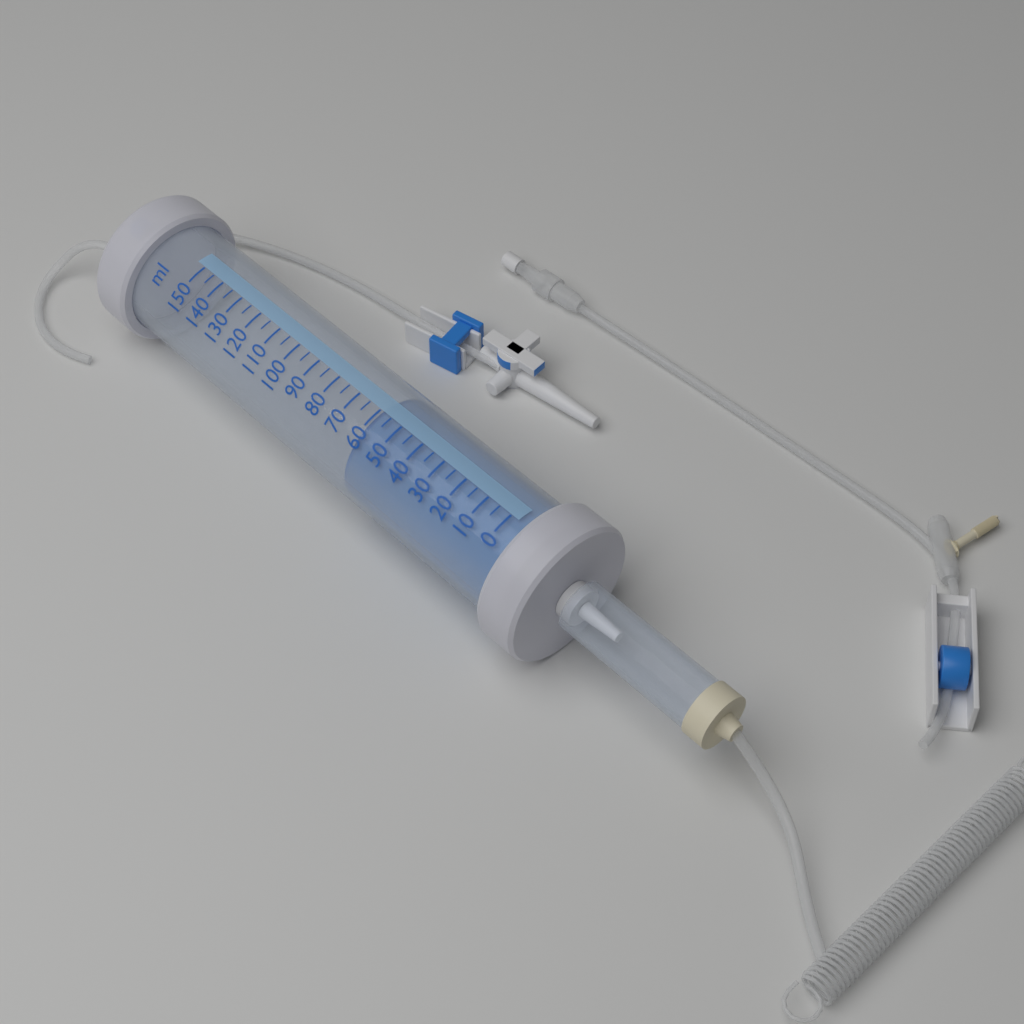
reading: 60 ml
